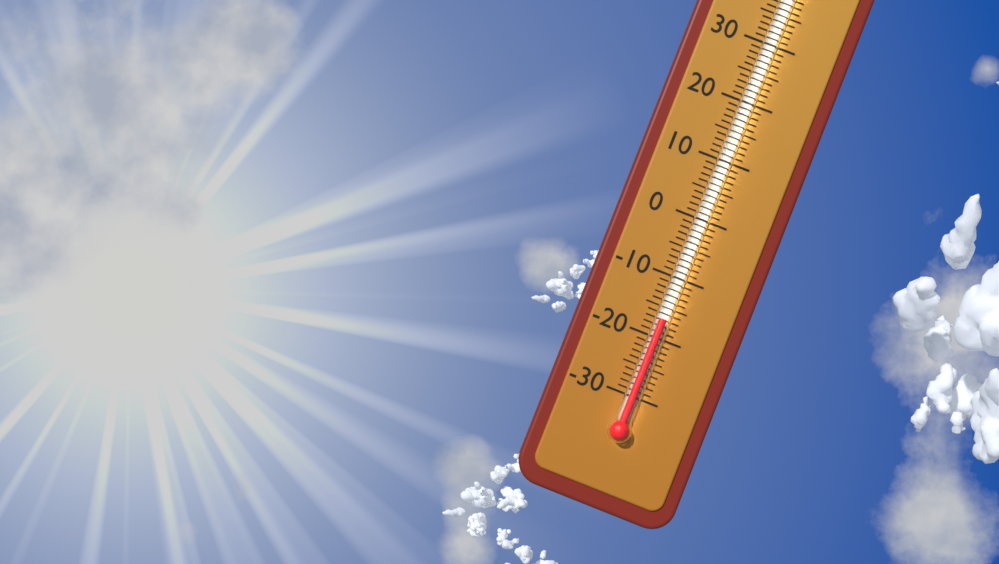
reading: -17 °C
